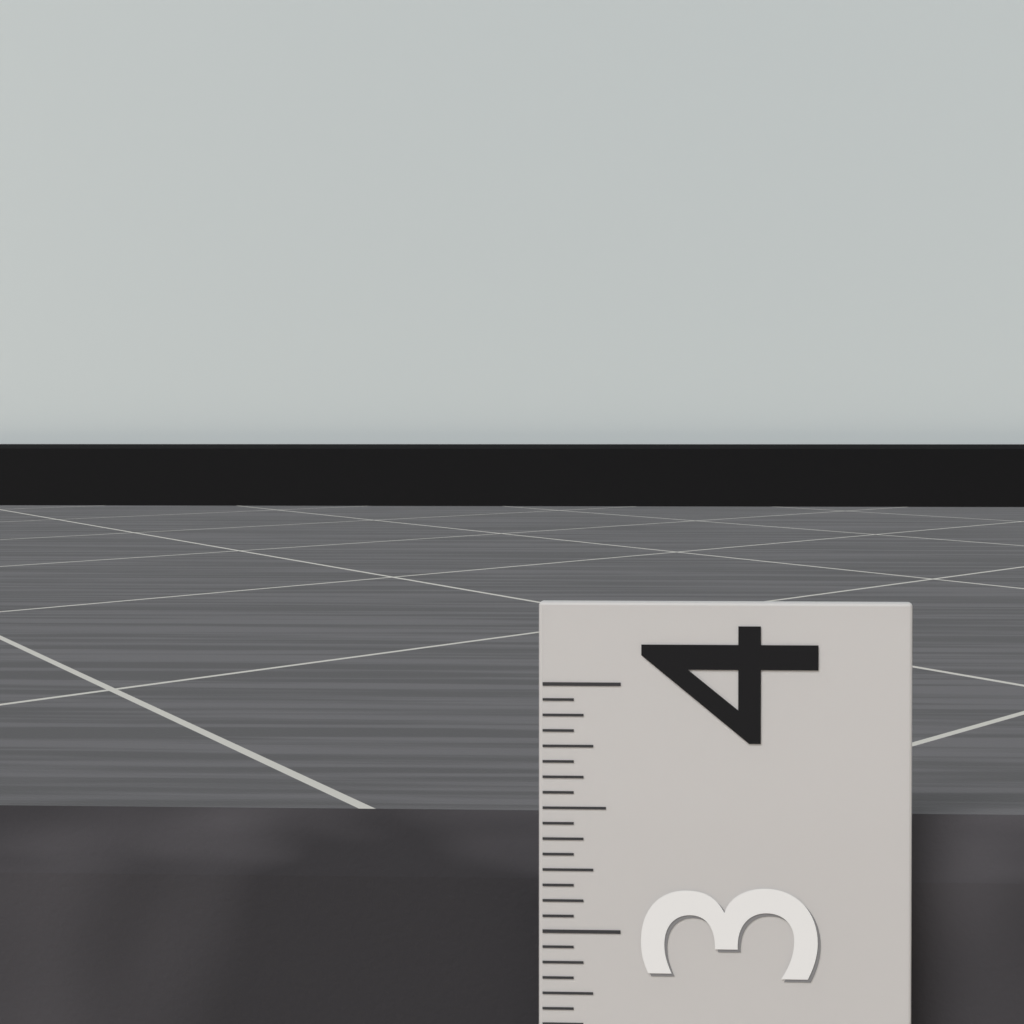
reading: 3.4375 (no unit)
